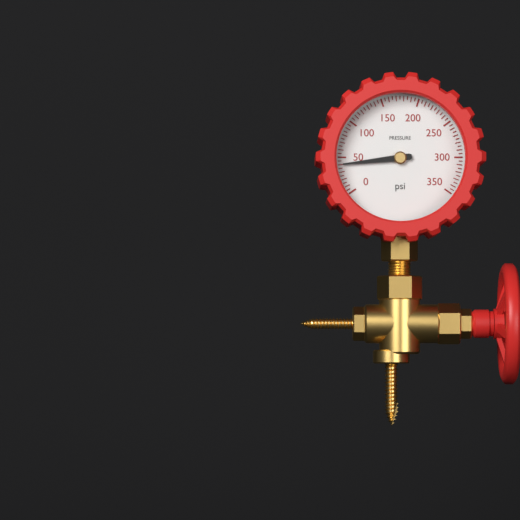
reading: 40 psi
